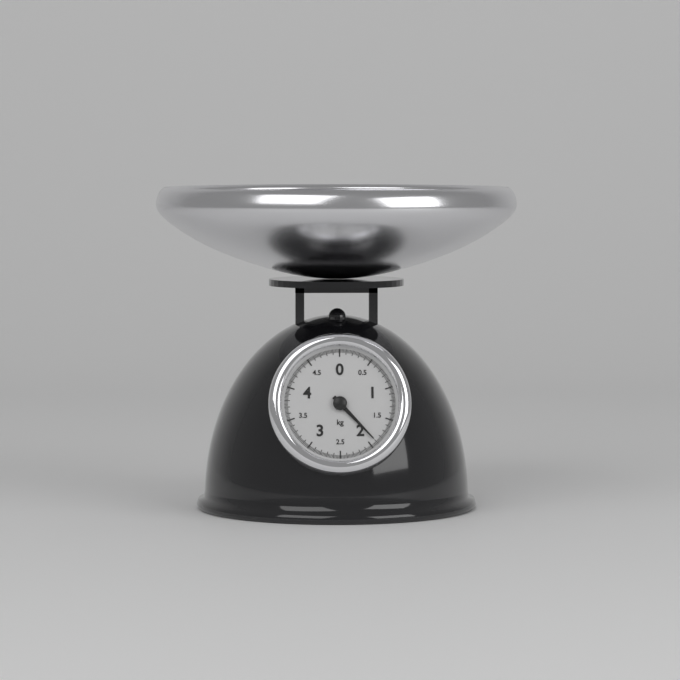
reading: 1.90 kg
